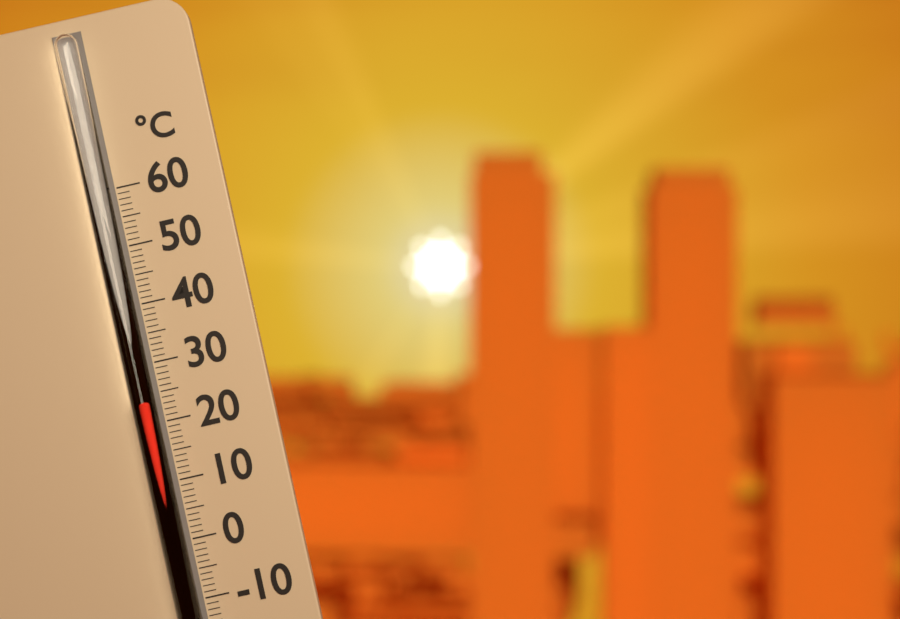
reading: 24 °C
